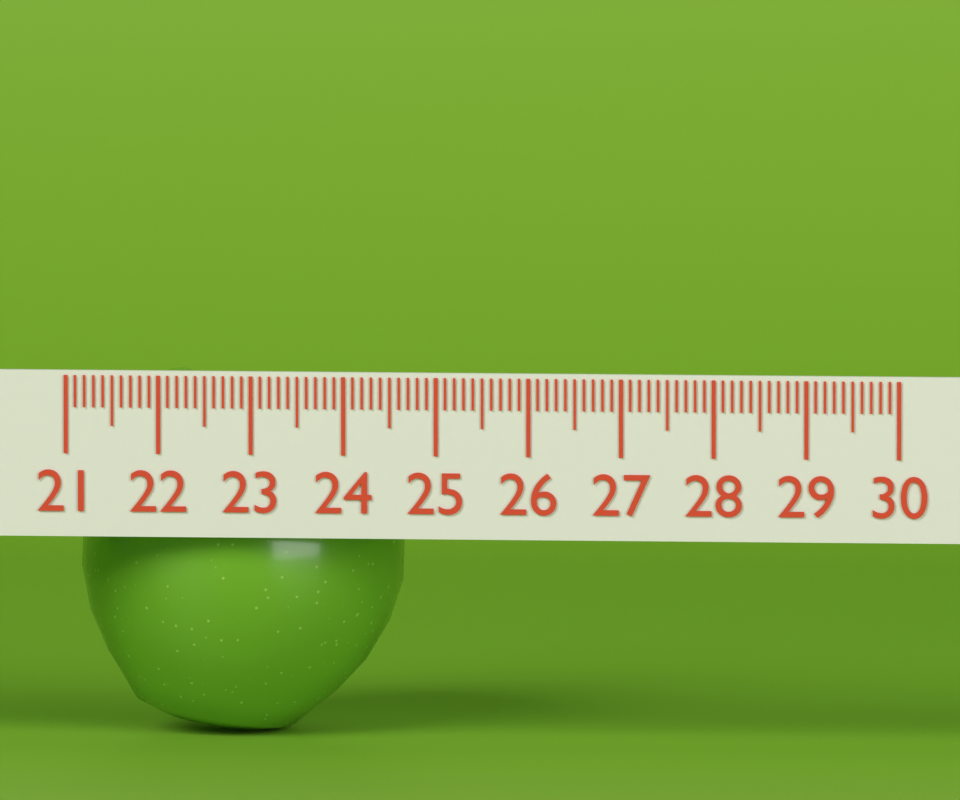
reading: 24.5 (no unit)
